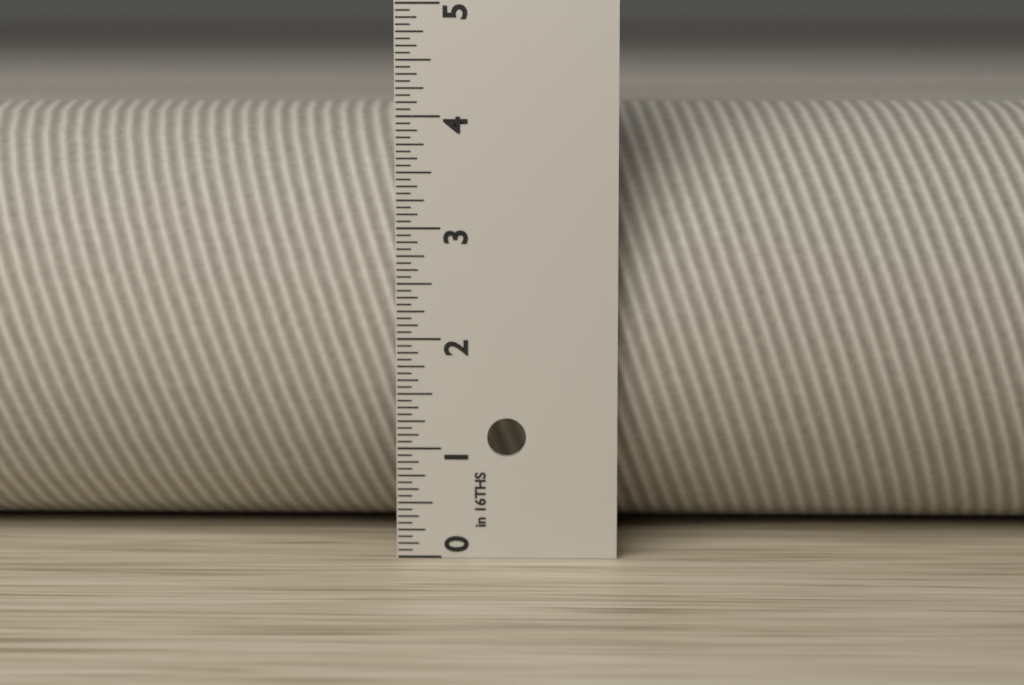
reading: 4.0625 in
